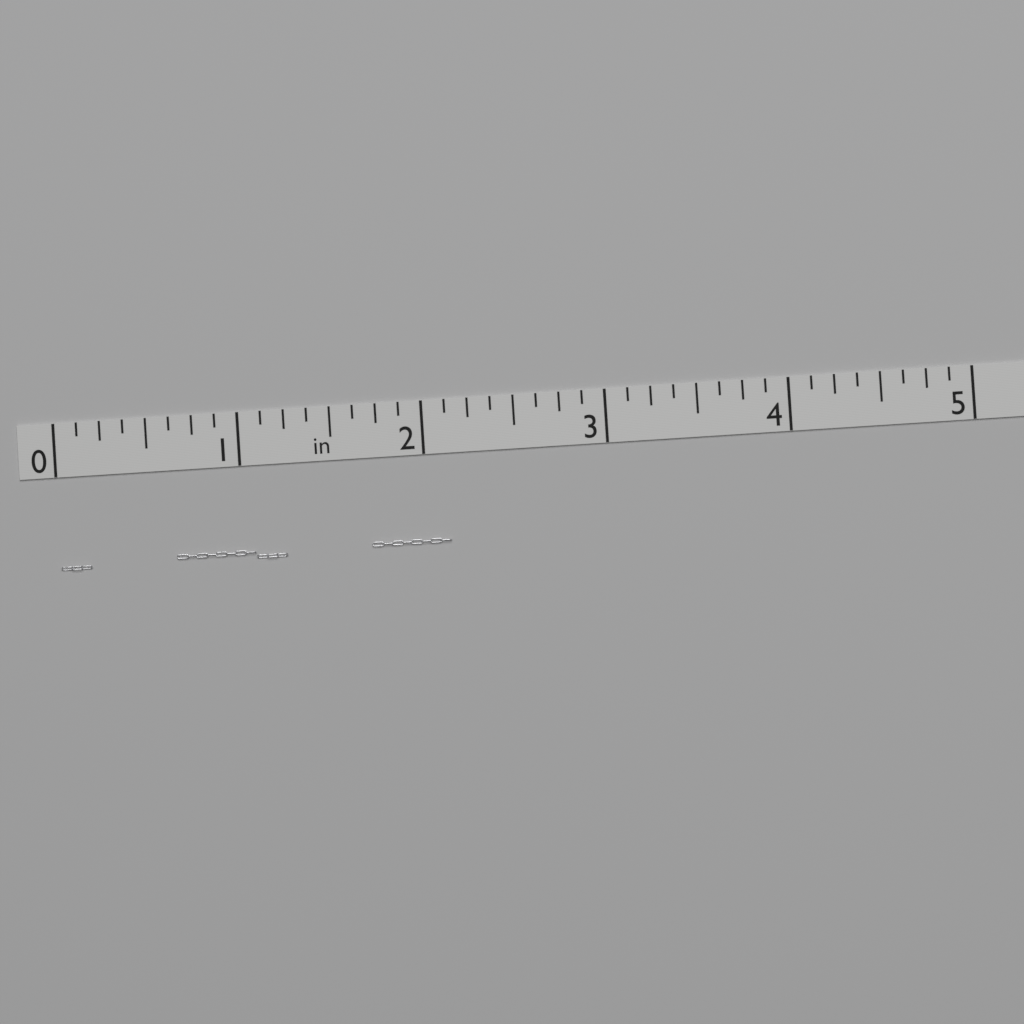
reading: 2.125 in
